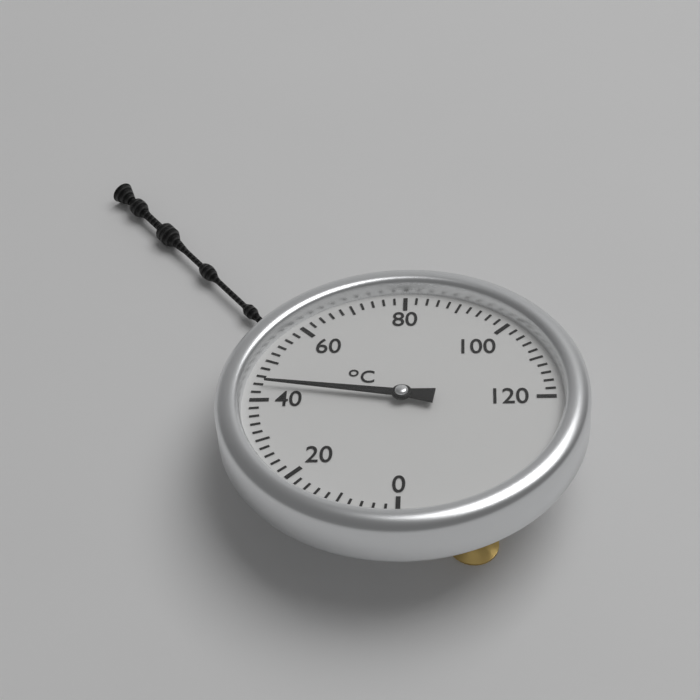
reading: 44 °C
